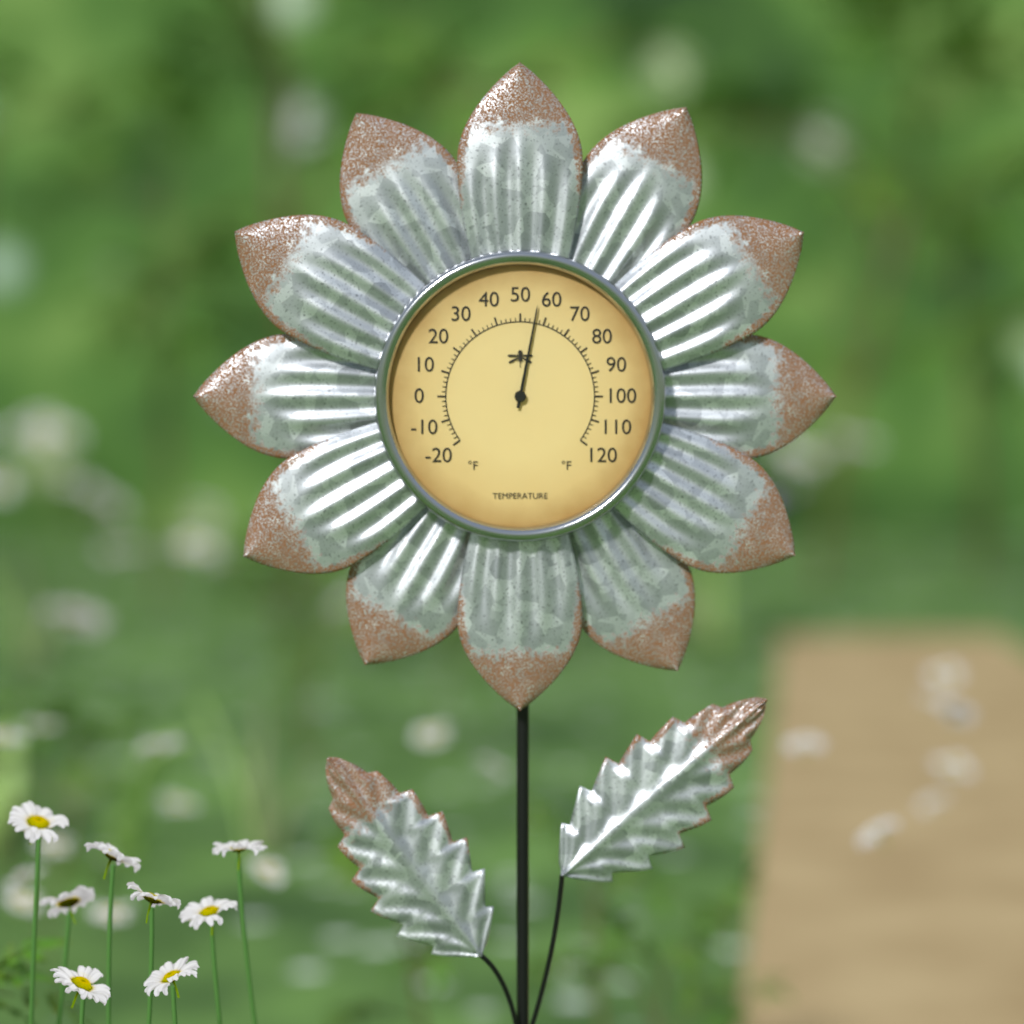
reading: 56 °F
